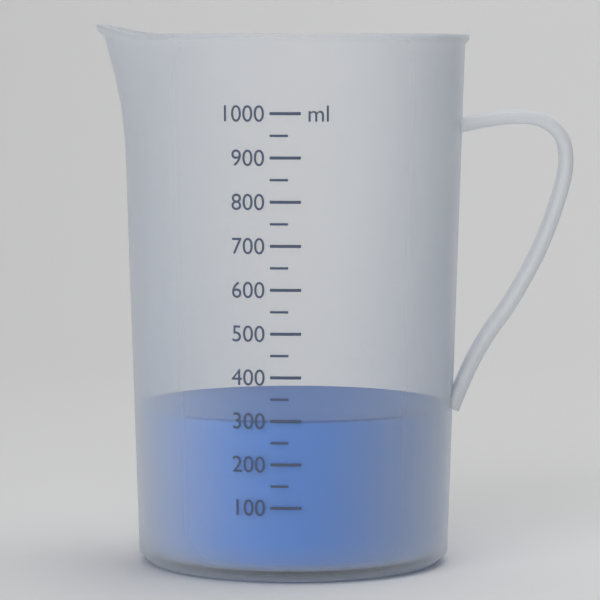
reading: 300 ml
